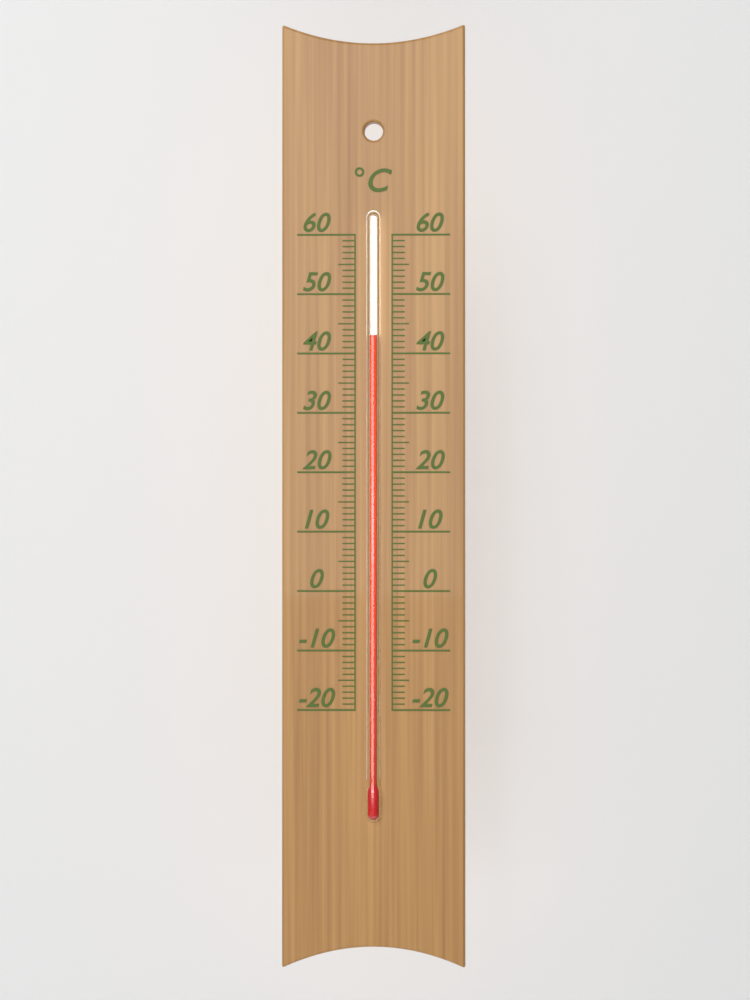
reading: 43 °C
